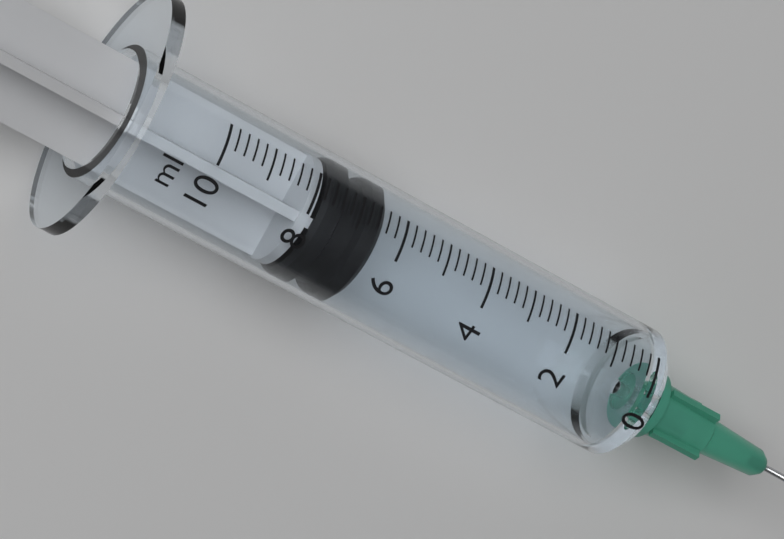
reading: 6.4 ml
